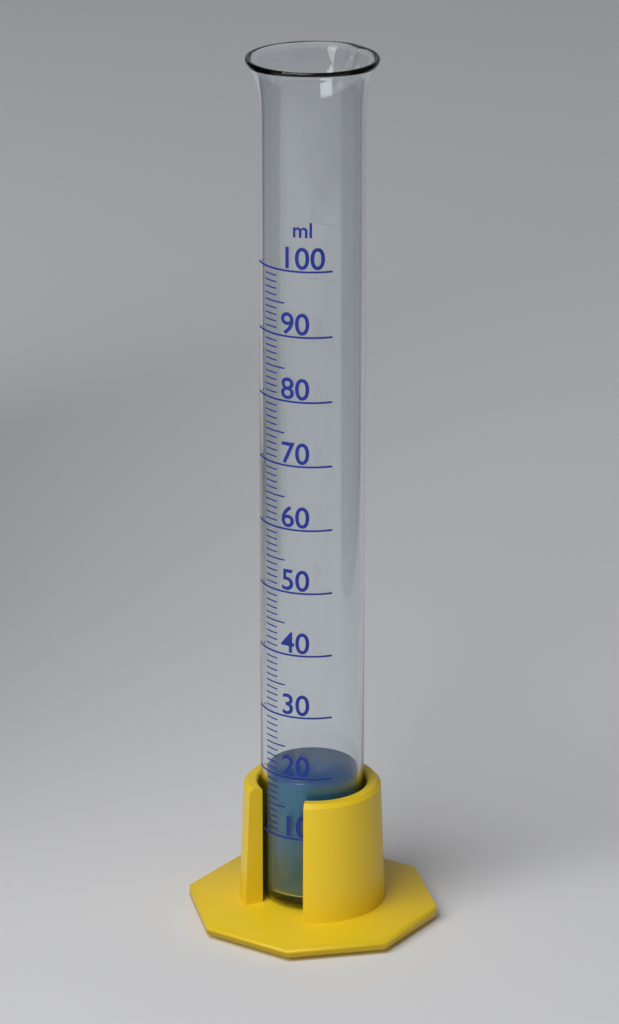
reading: 19 ml
